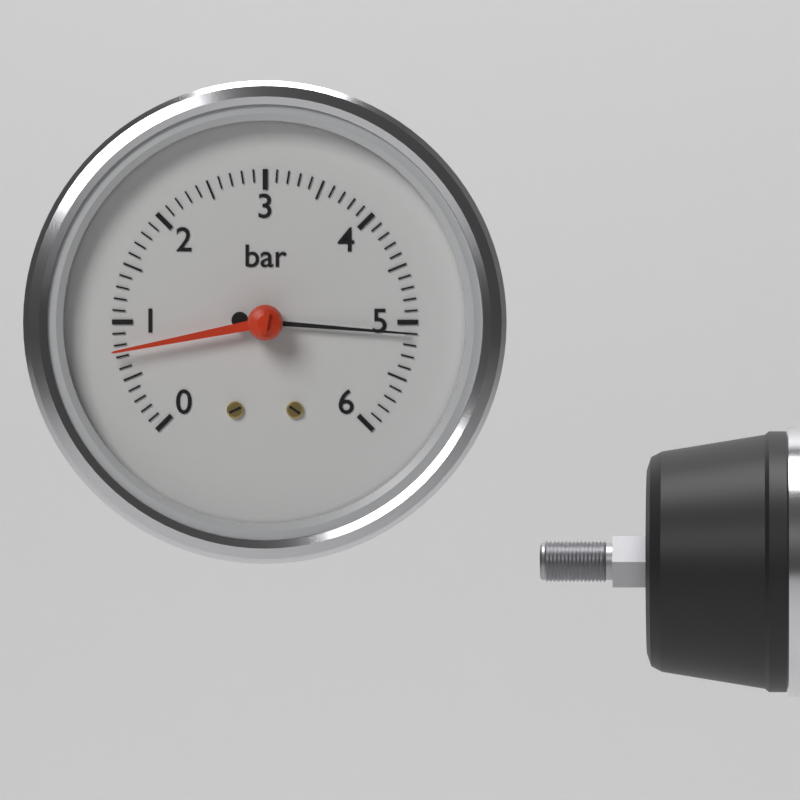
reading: 5.1 bar
